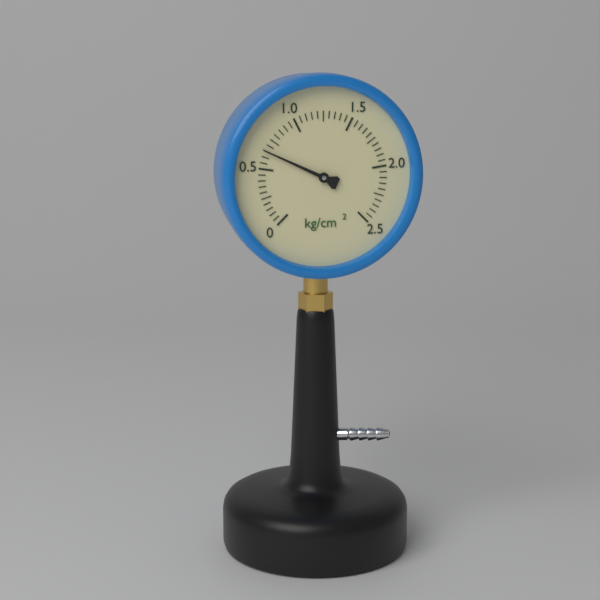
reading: 0.65 kg/cm²
